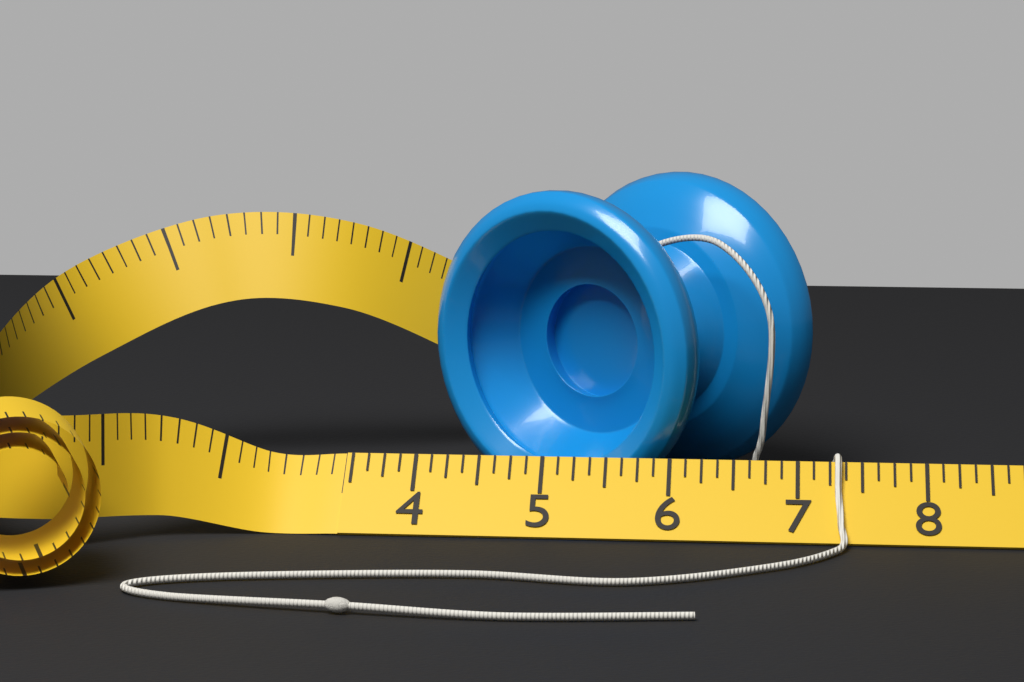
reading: 7.125 (no unit)
